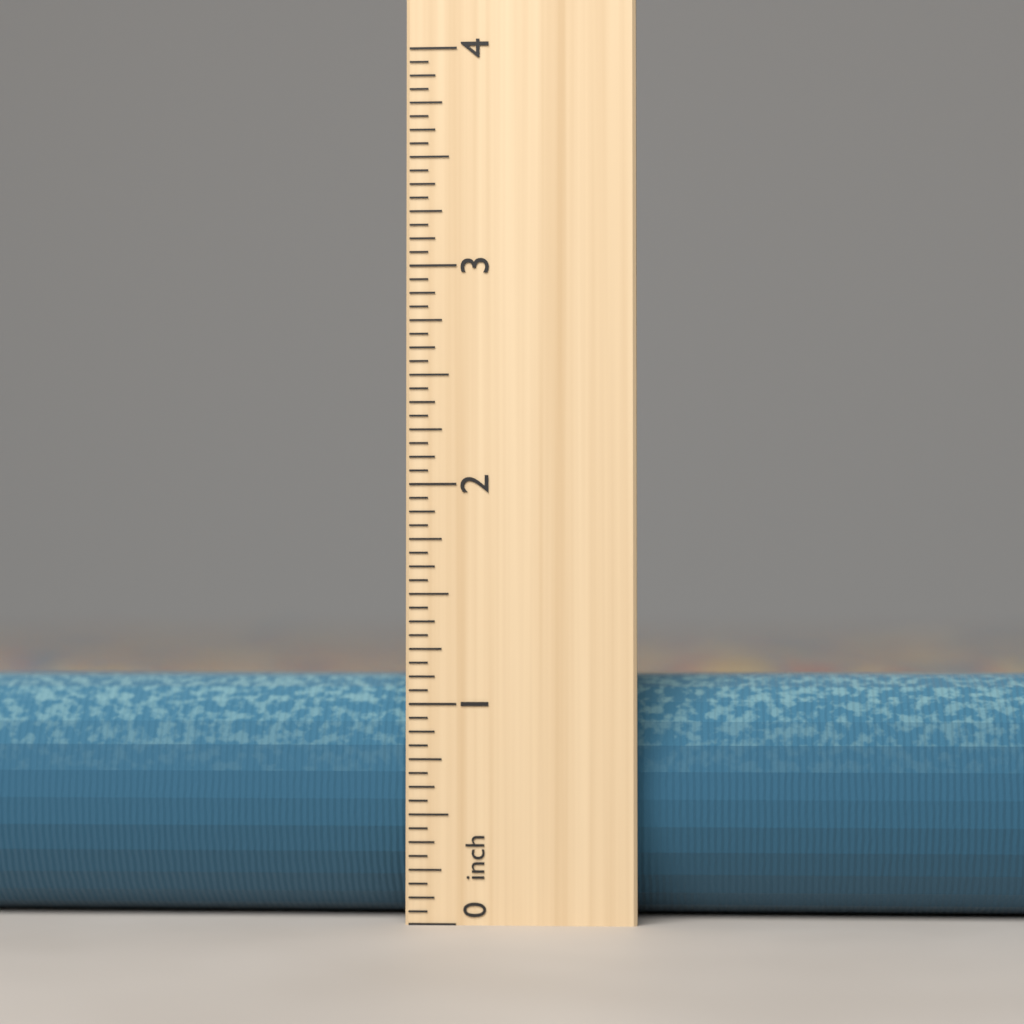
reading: 1.1250 inch
